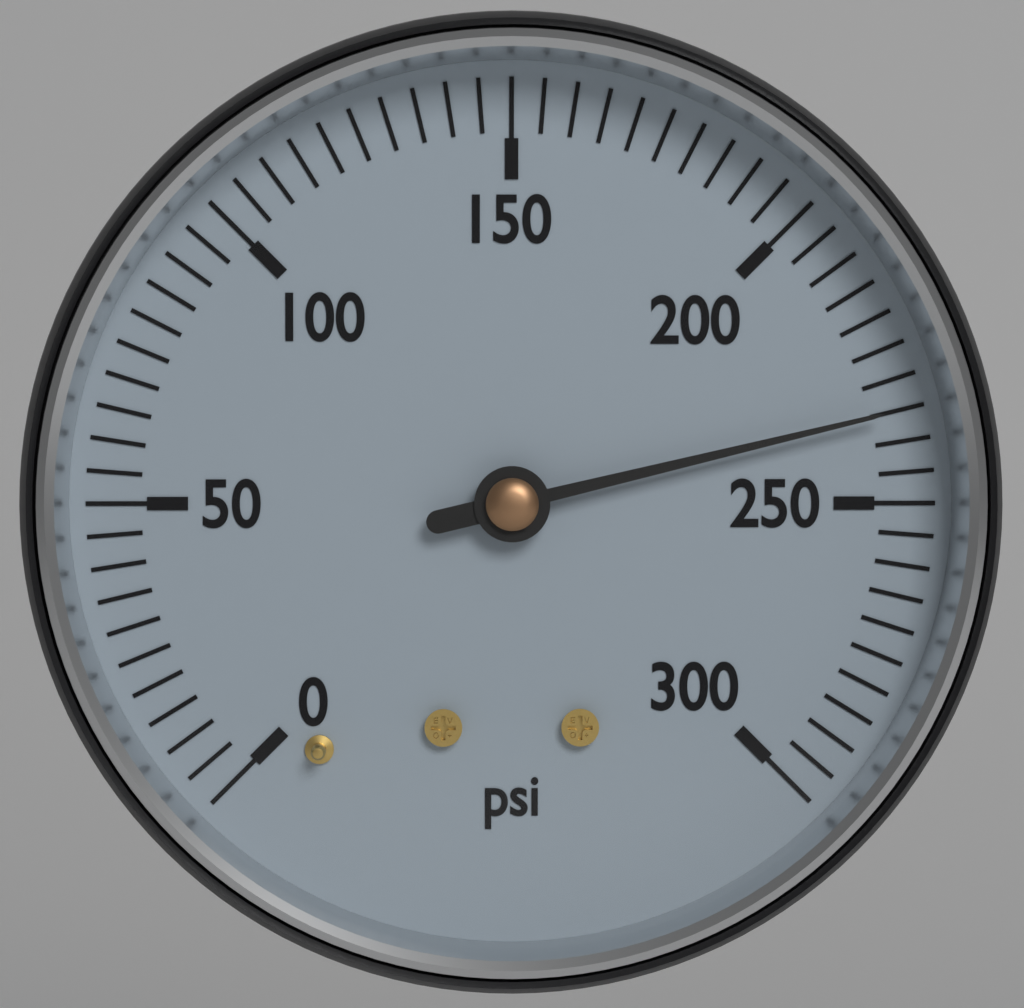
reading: 235 psi
